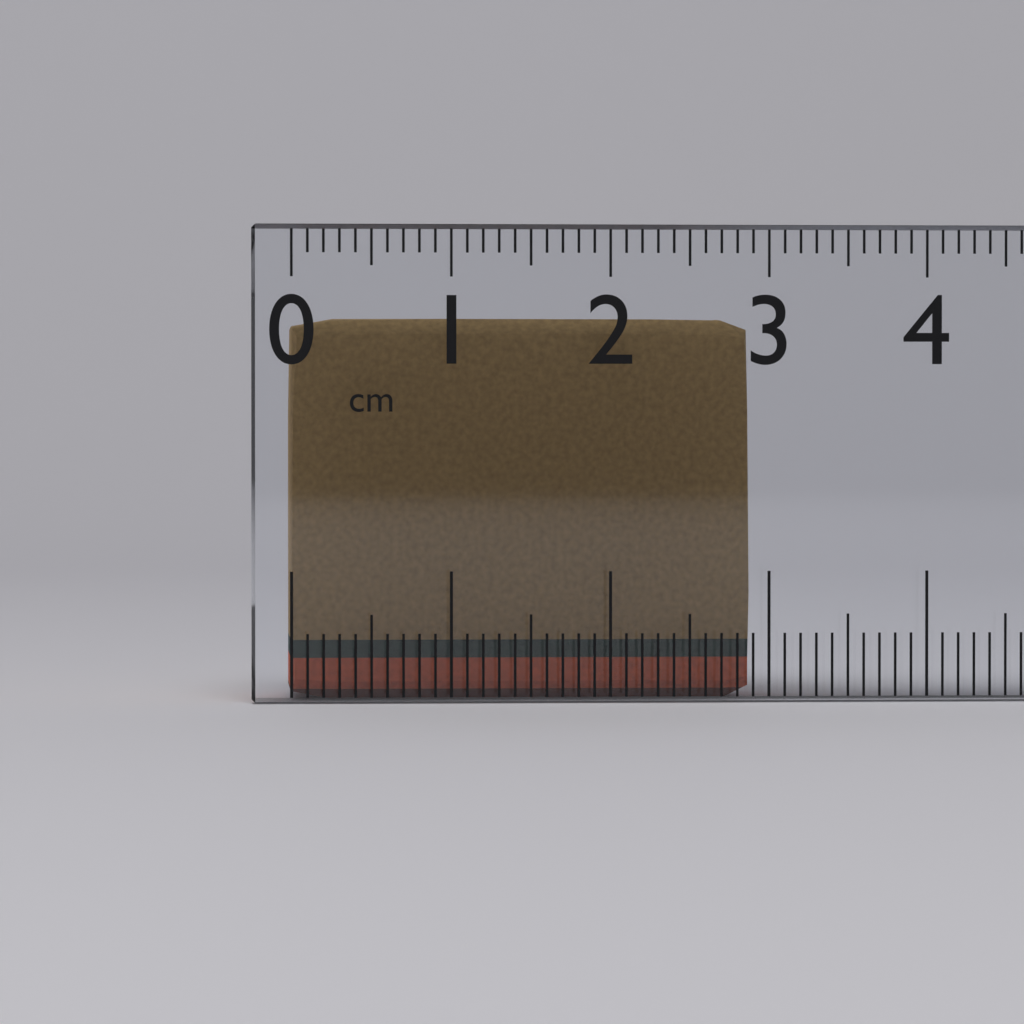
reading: 2.9 cm
